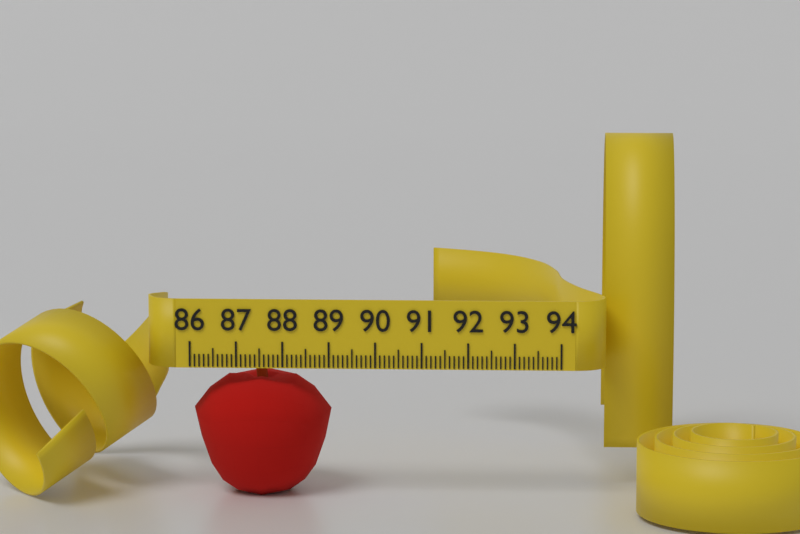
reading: 89.0 (no unit)
